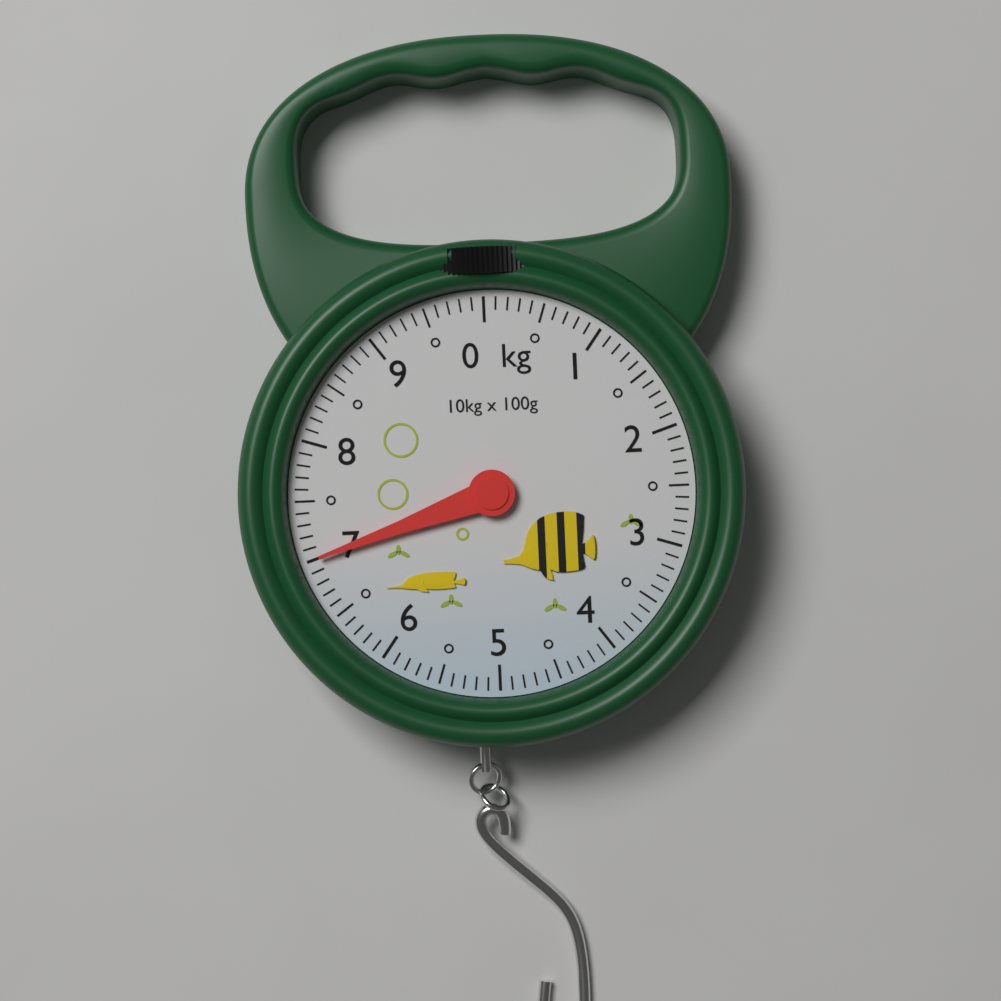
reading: 7.0 kg
